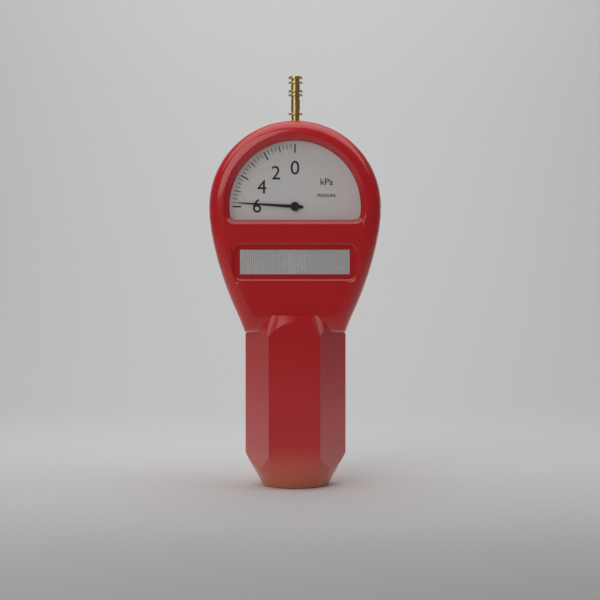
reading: 5.75 kPa
